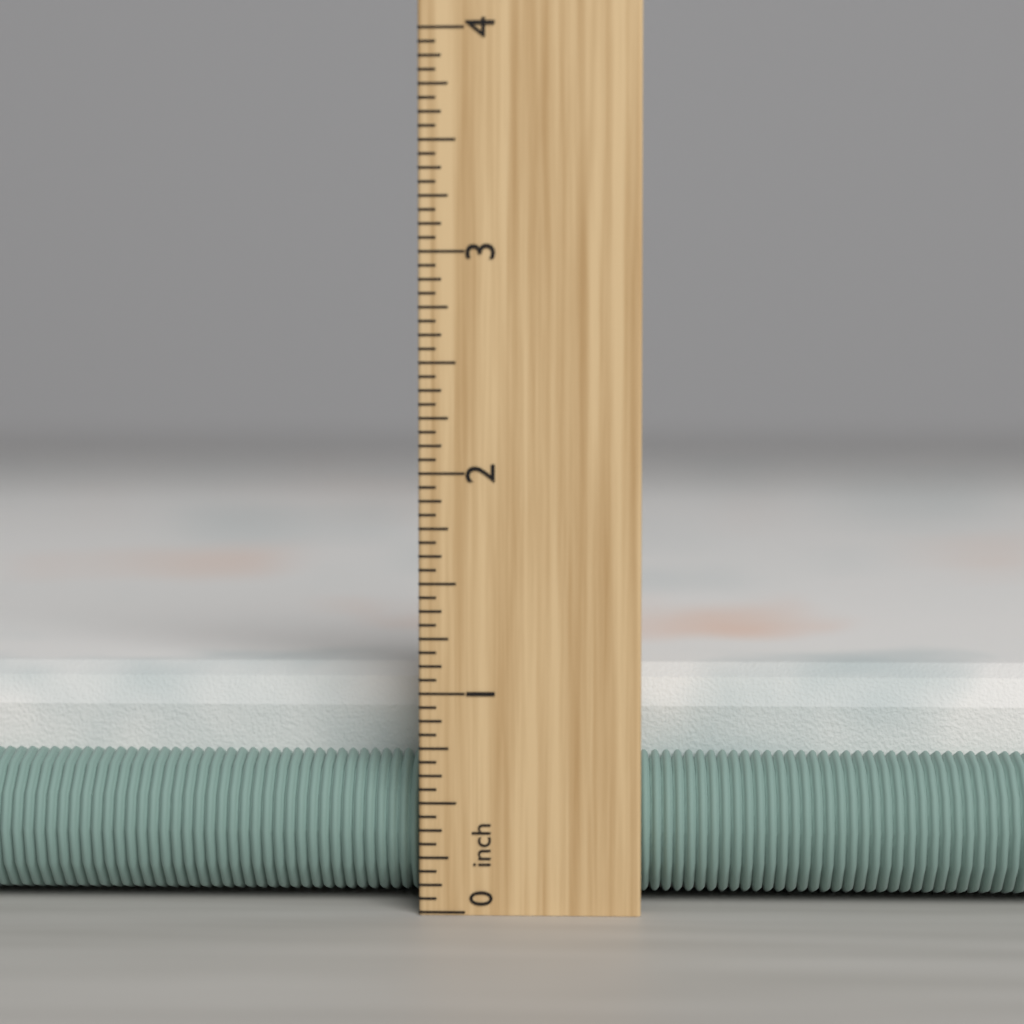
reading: 1.0625 inch
